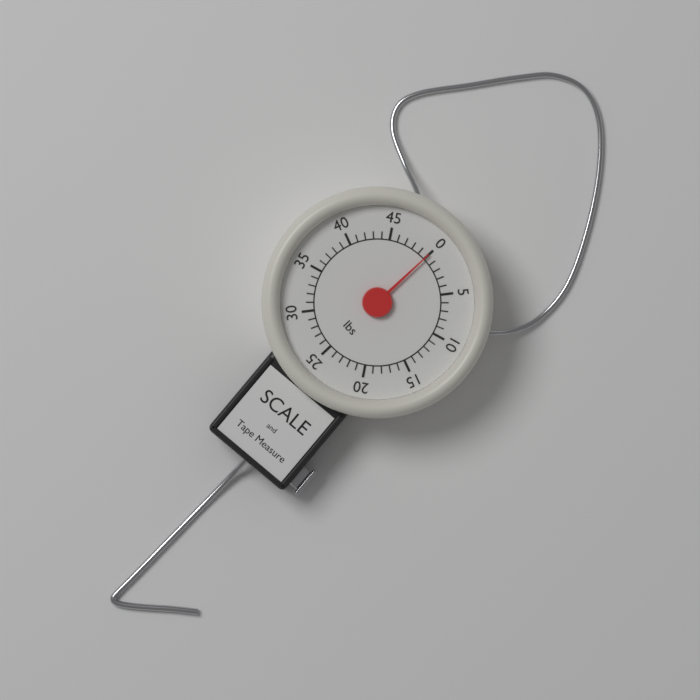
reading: 0 lbs
